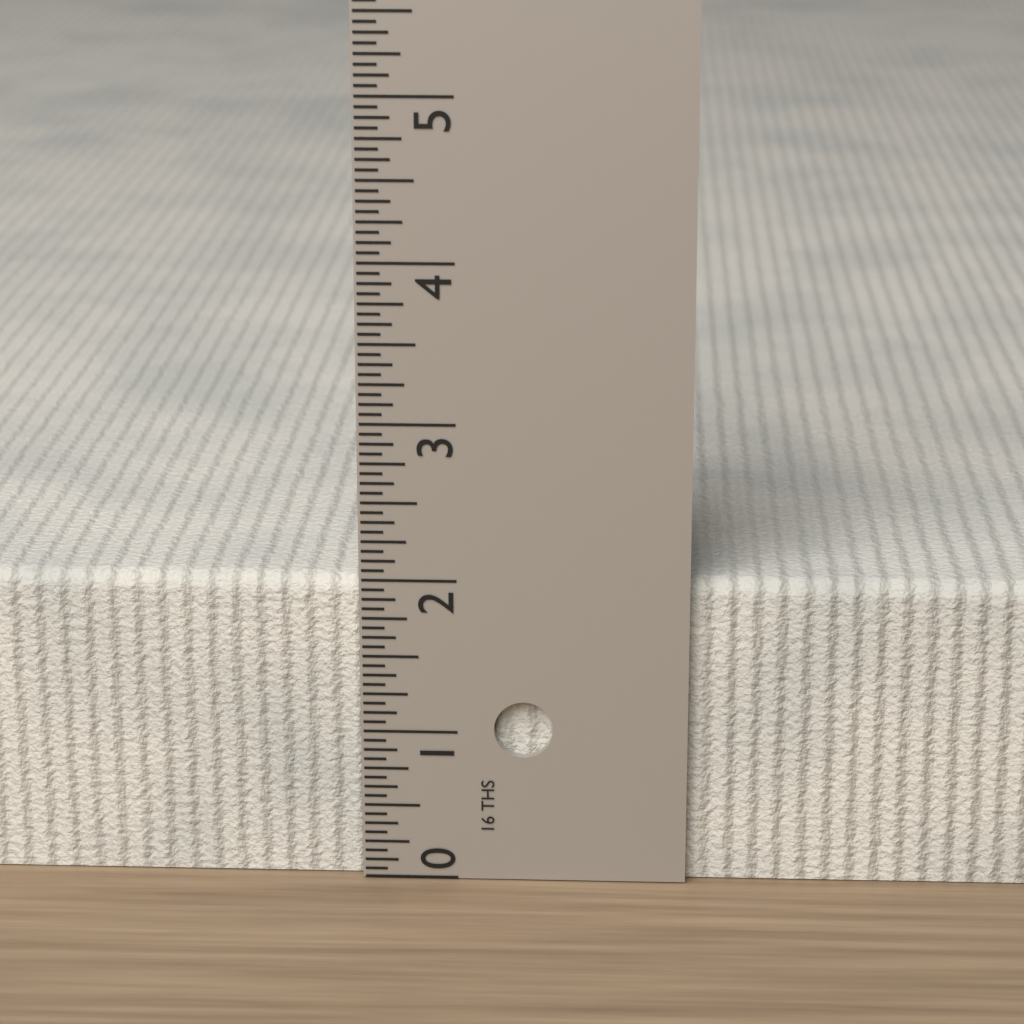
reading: 2.0000 in
